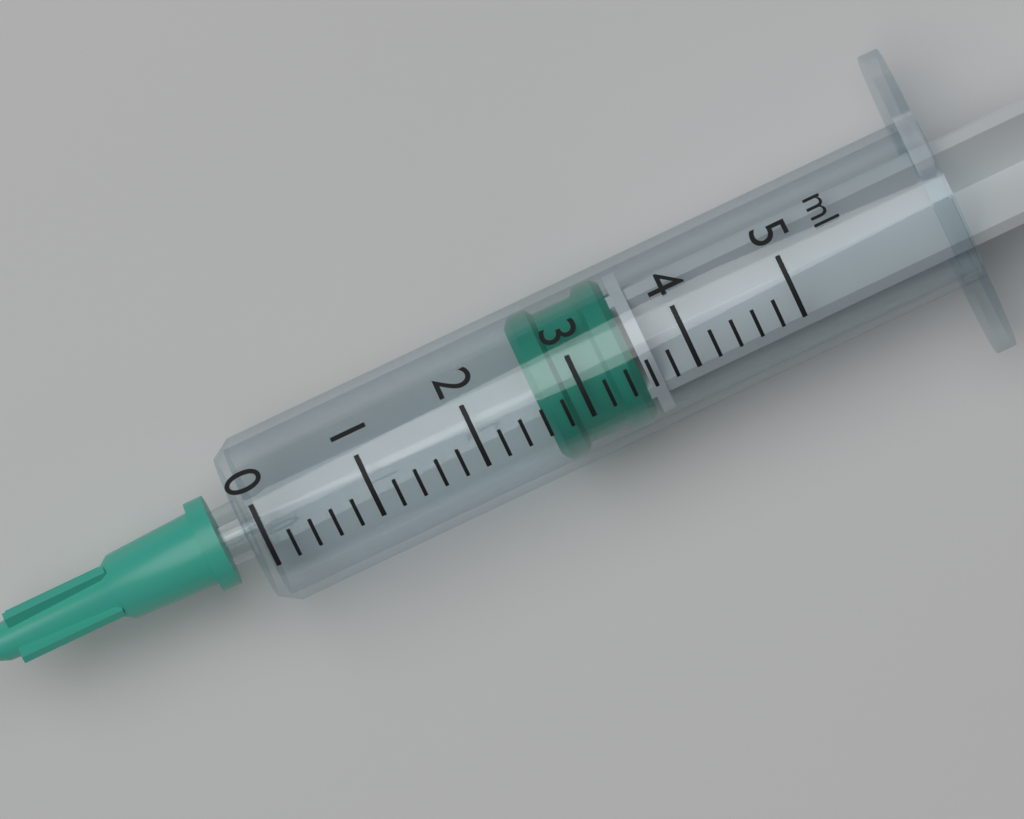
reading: 2.6 ml
